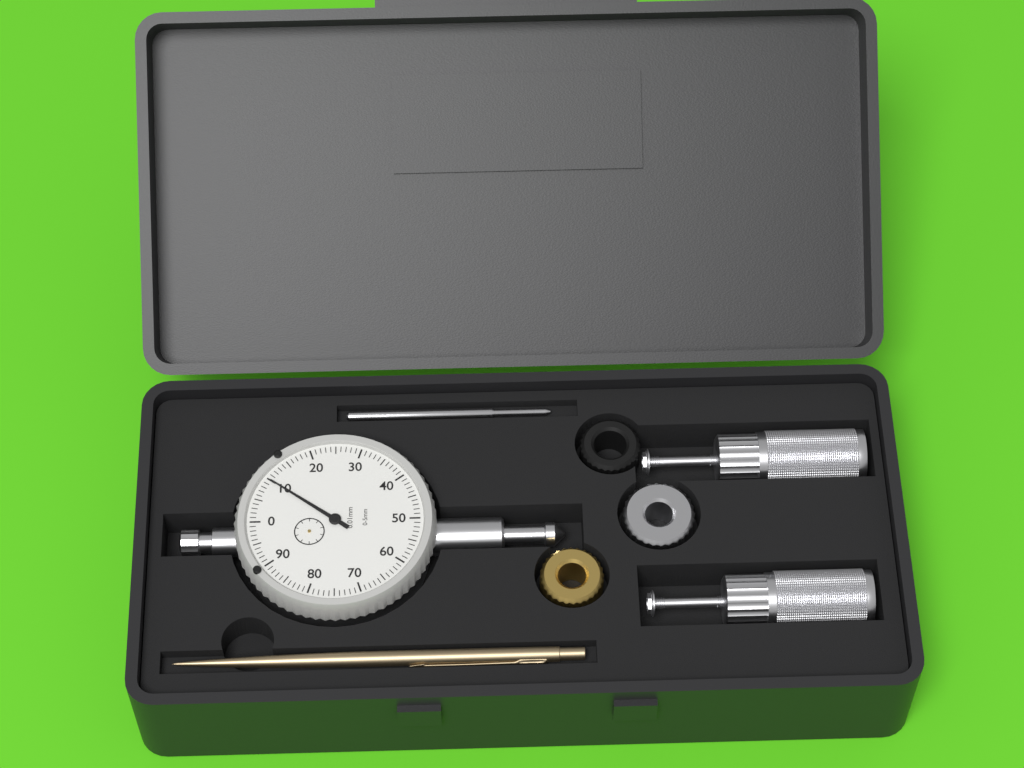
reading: 0.10 mm
